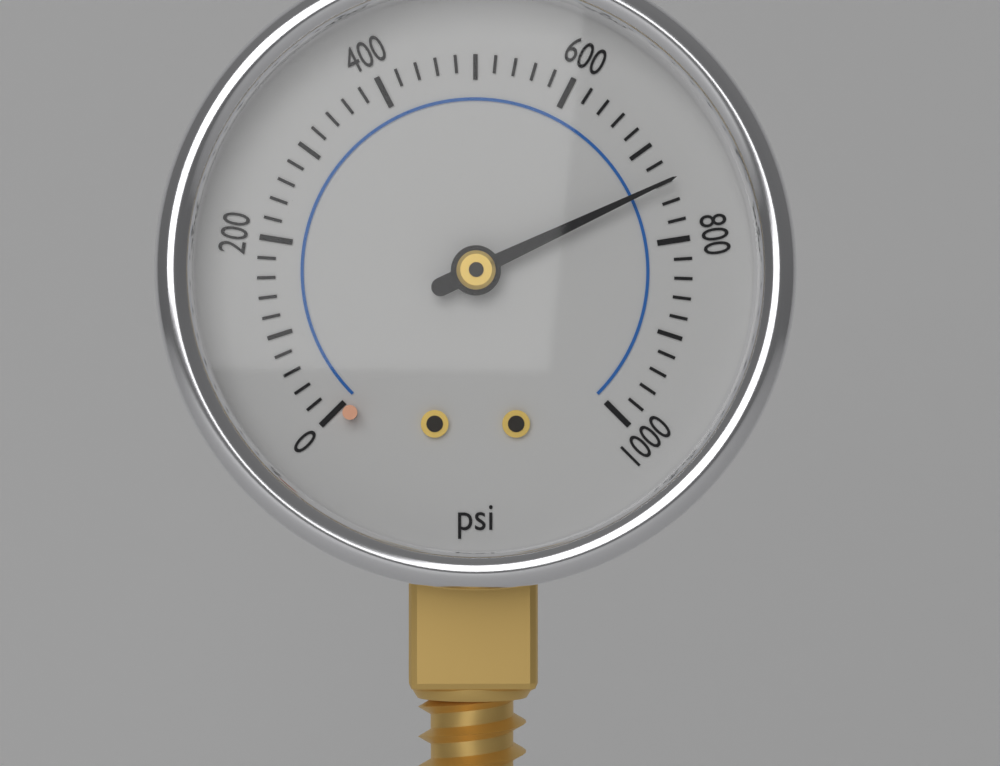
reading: 740 psi
